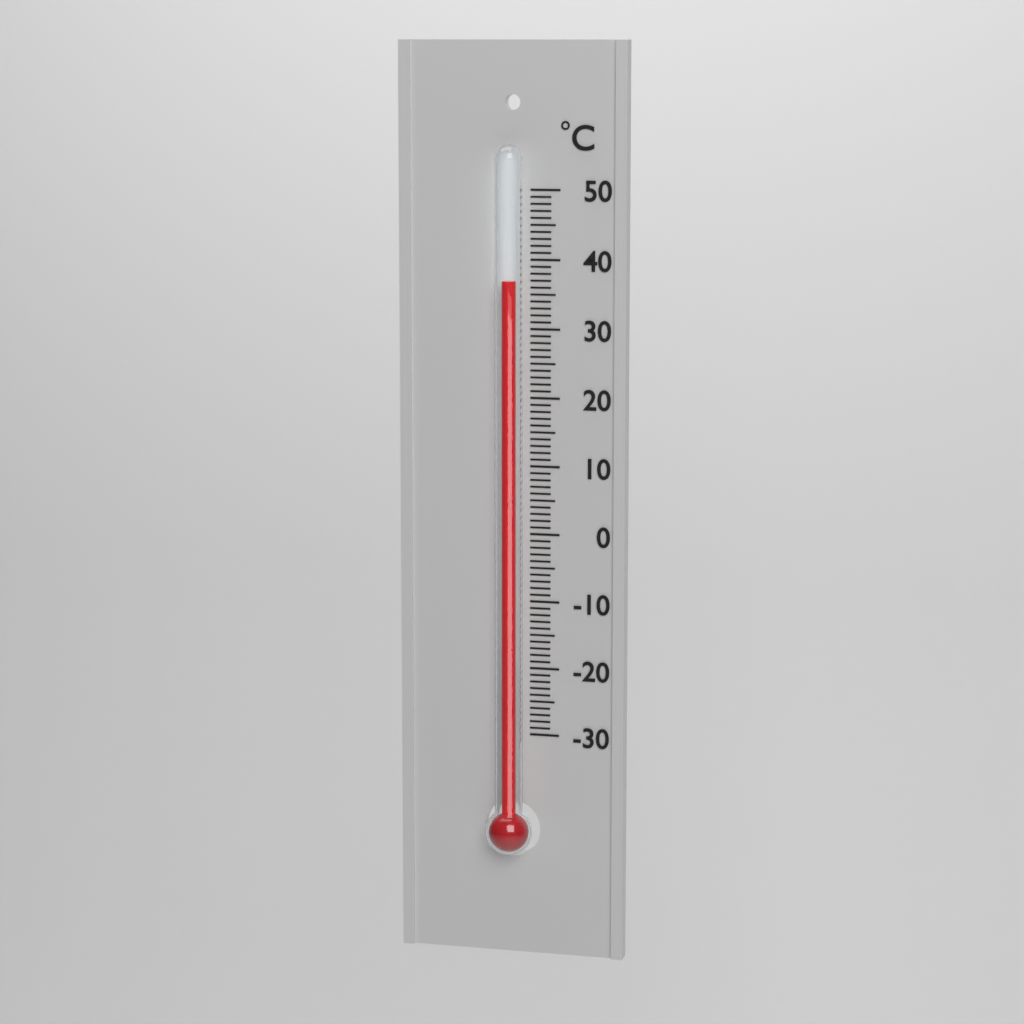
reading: 37 °C
